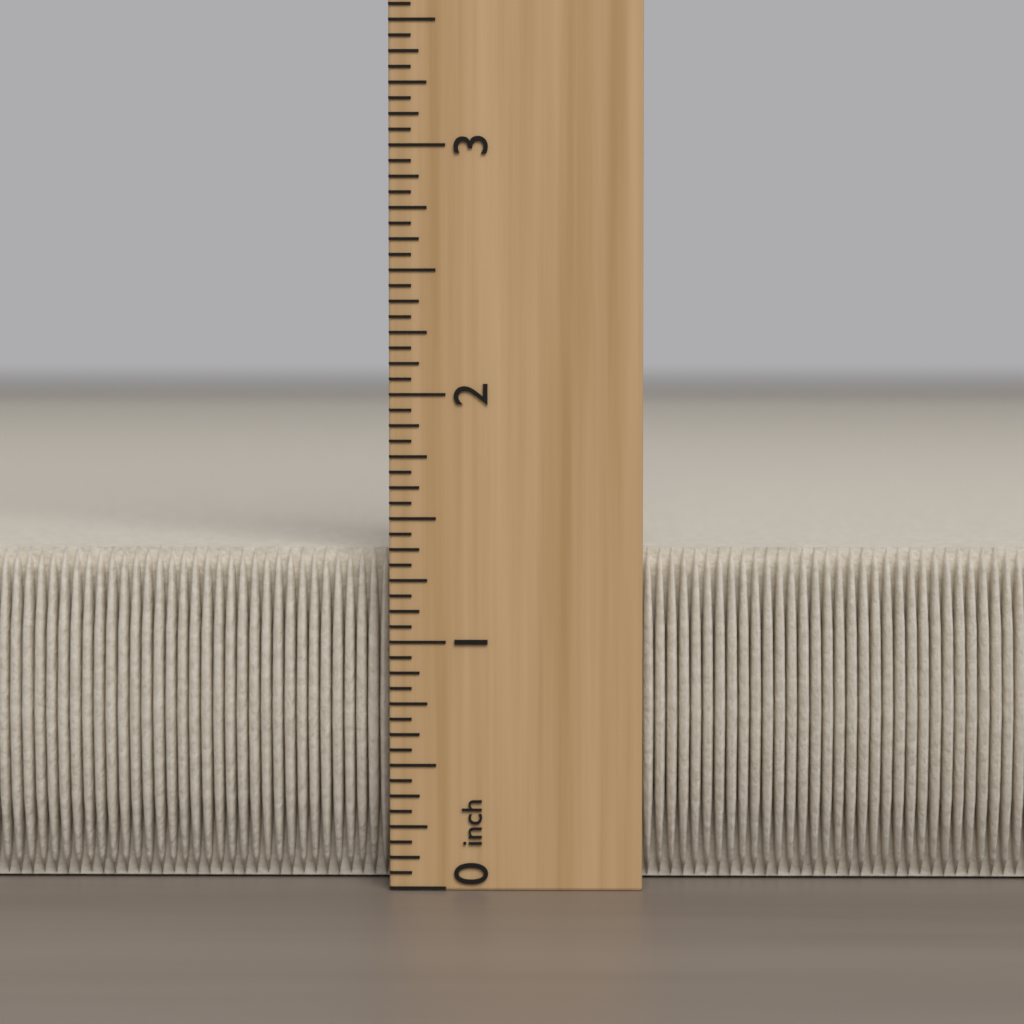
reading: 1.3750 inch
